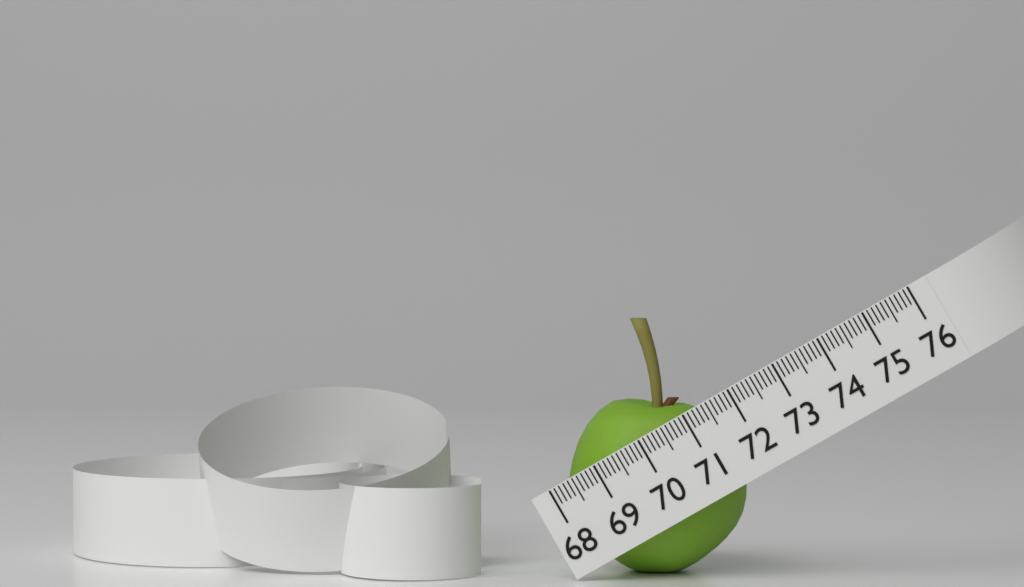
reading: 71.6 (no unit)
